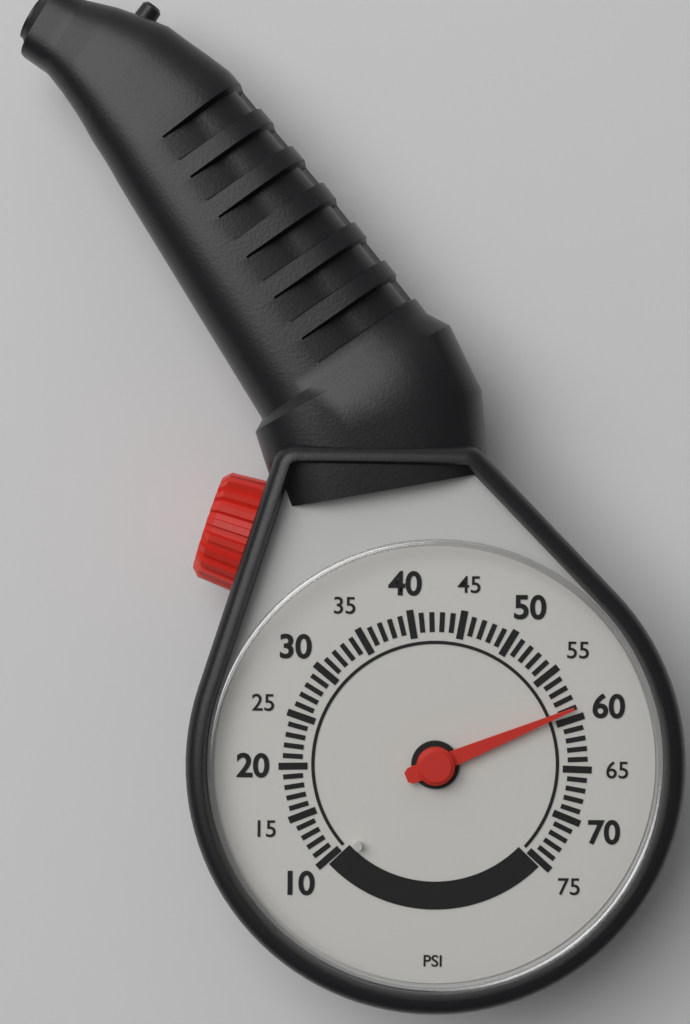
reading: 59 psi
